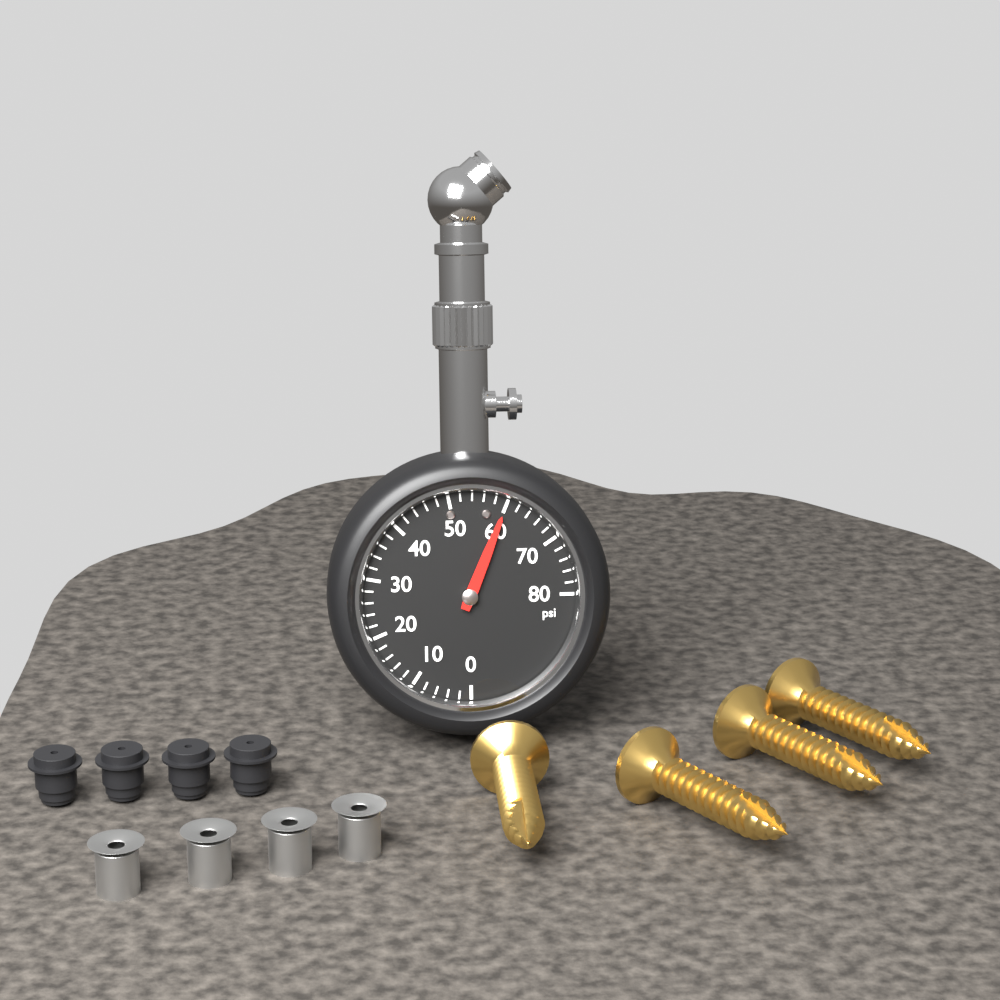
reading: 60 psi
